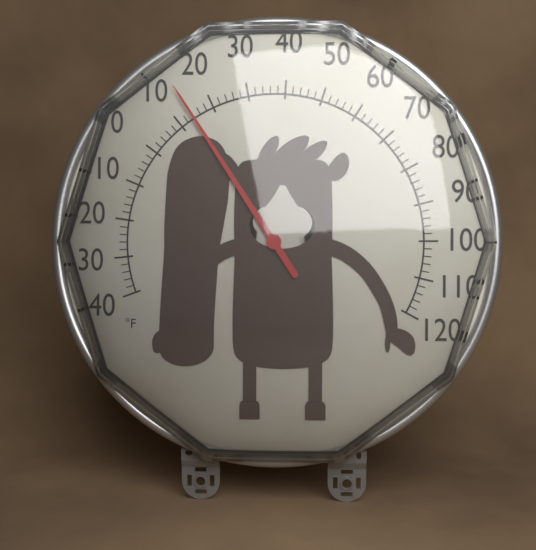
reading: 14 °F
